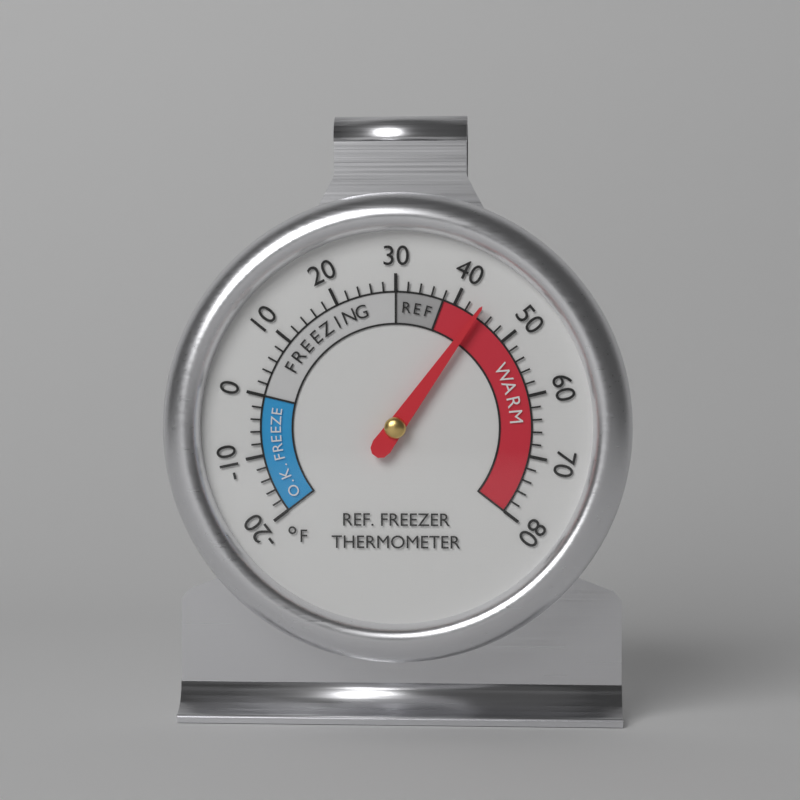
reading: 44 °F
